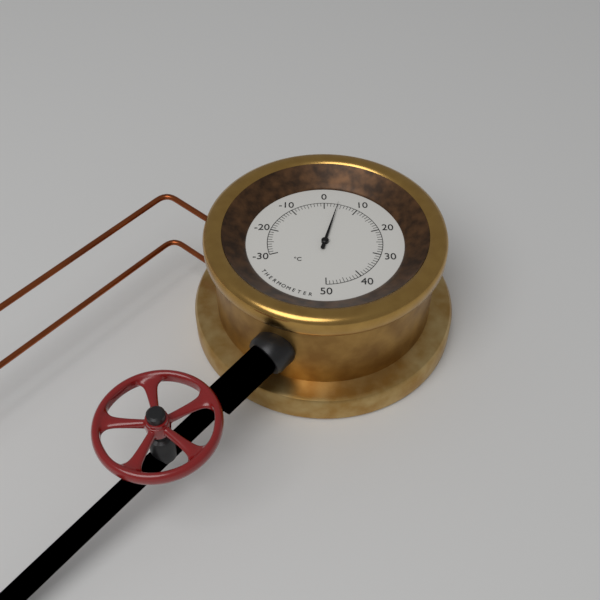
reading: 4 °C
